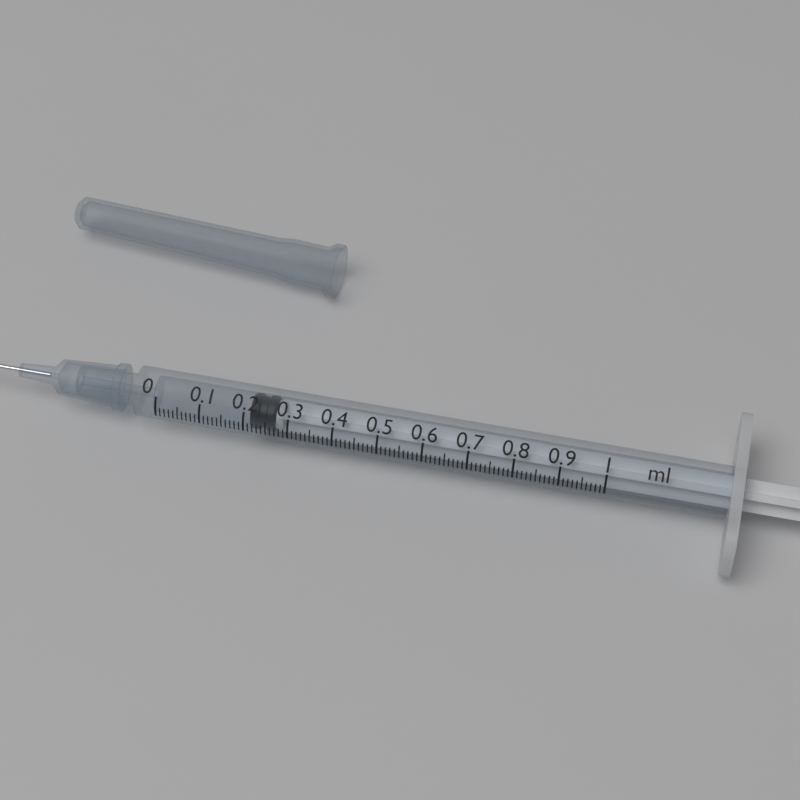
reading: 0.21 ml
